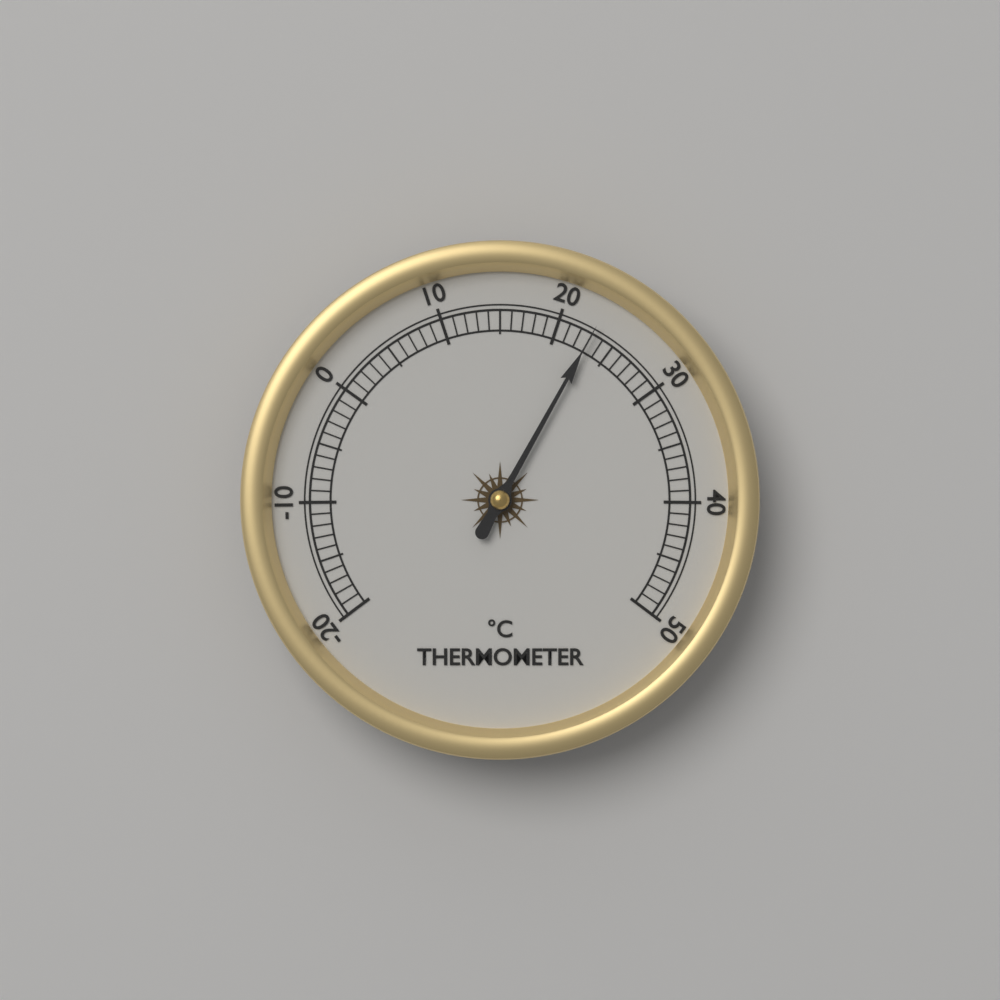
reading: 23 °C
